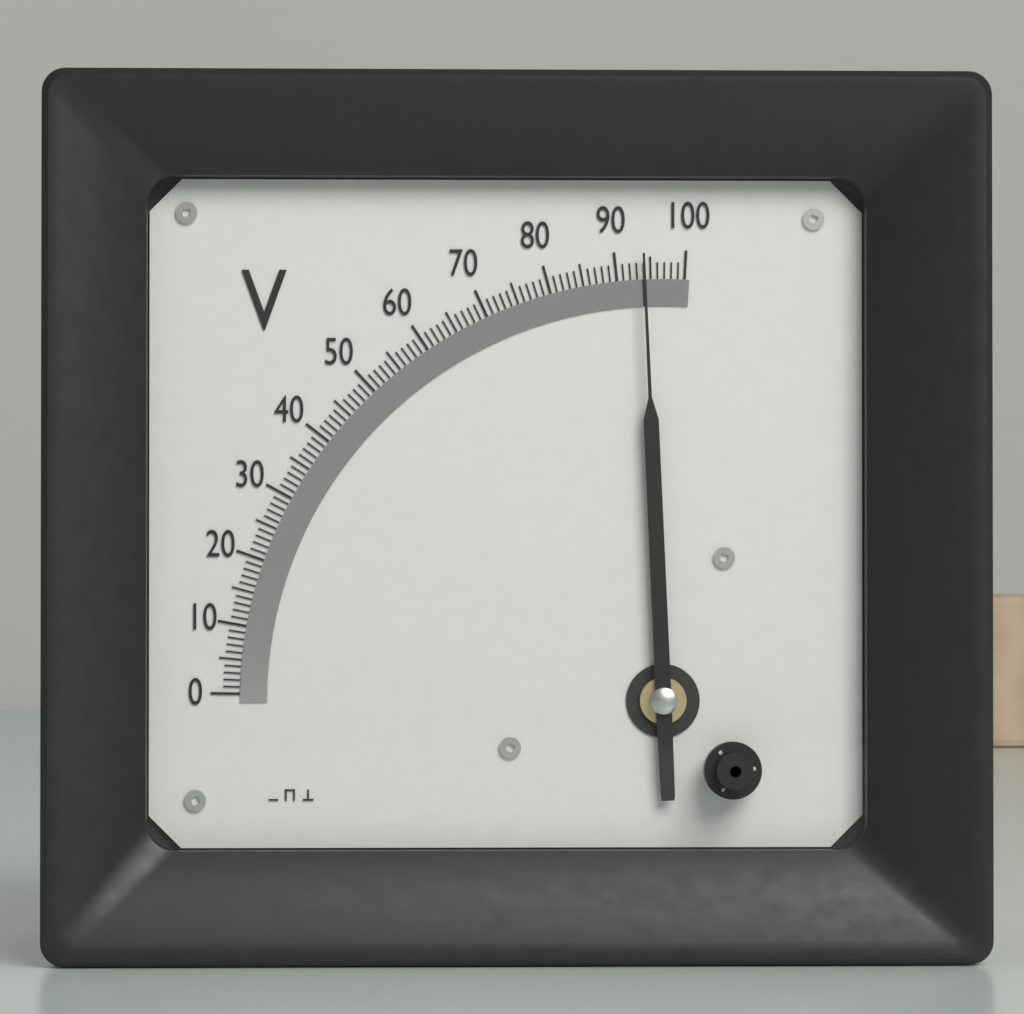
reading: 94 V
